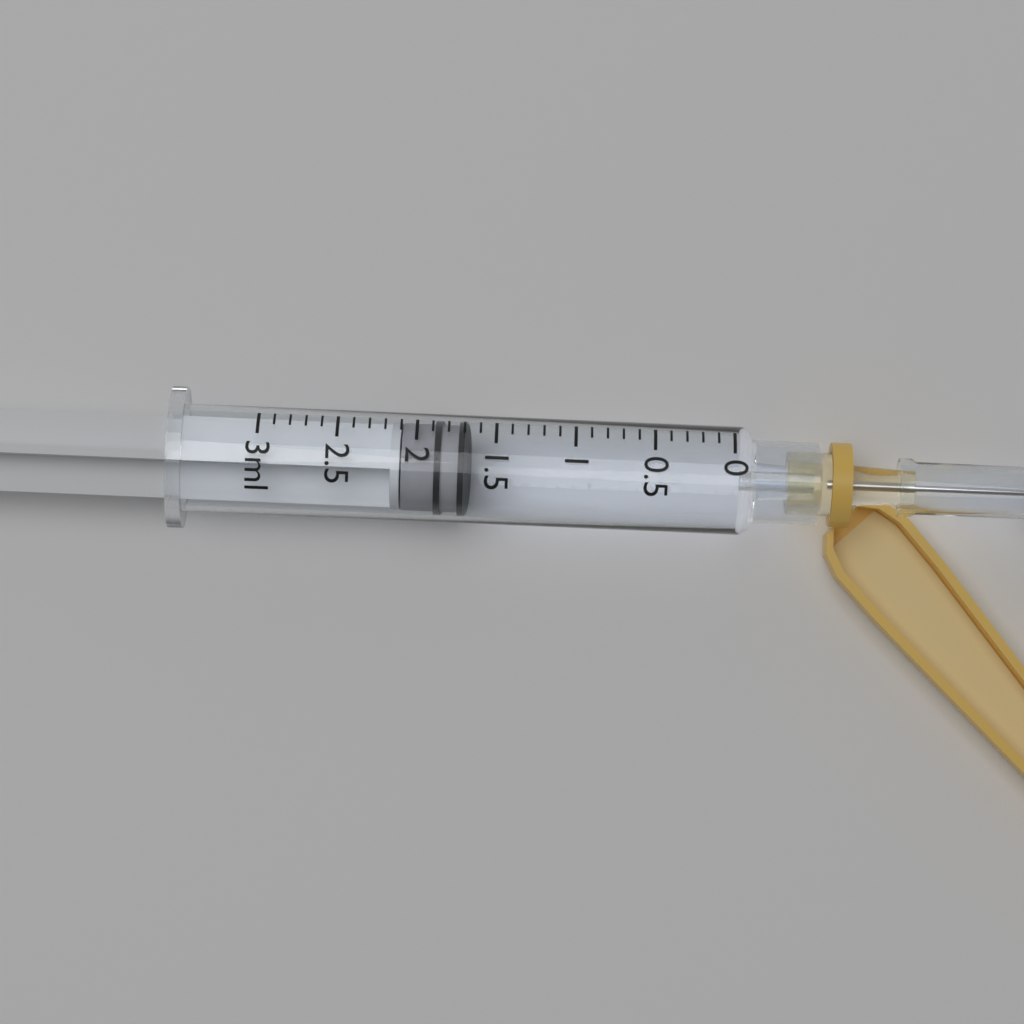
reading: 1.7 ml
